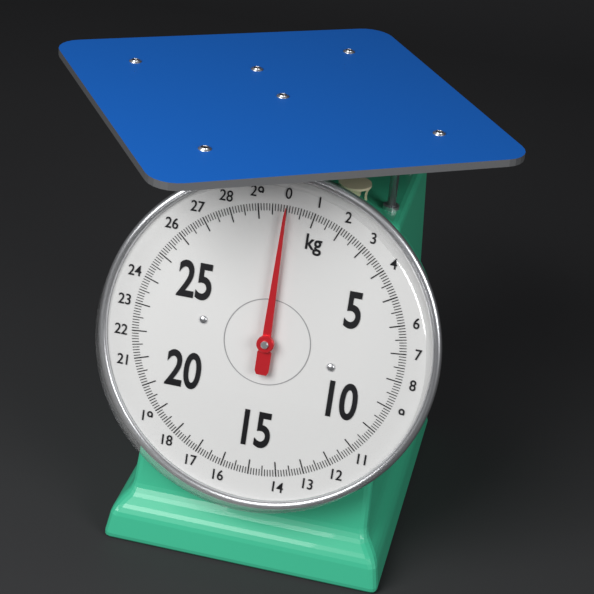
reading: 0.0 kg
